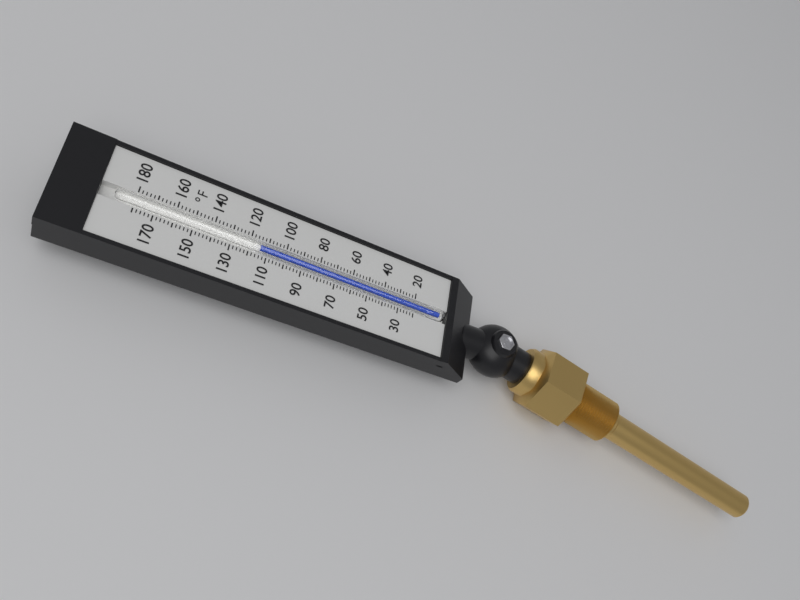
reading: 114 °F
